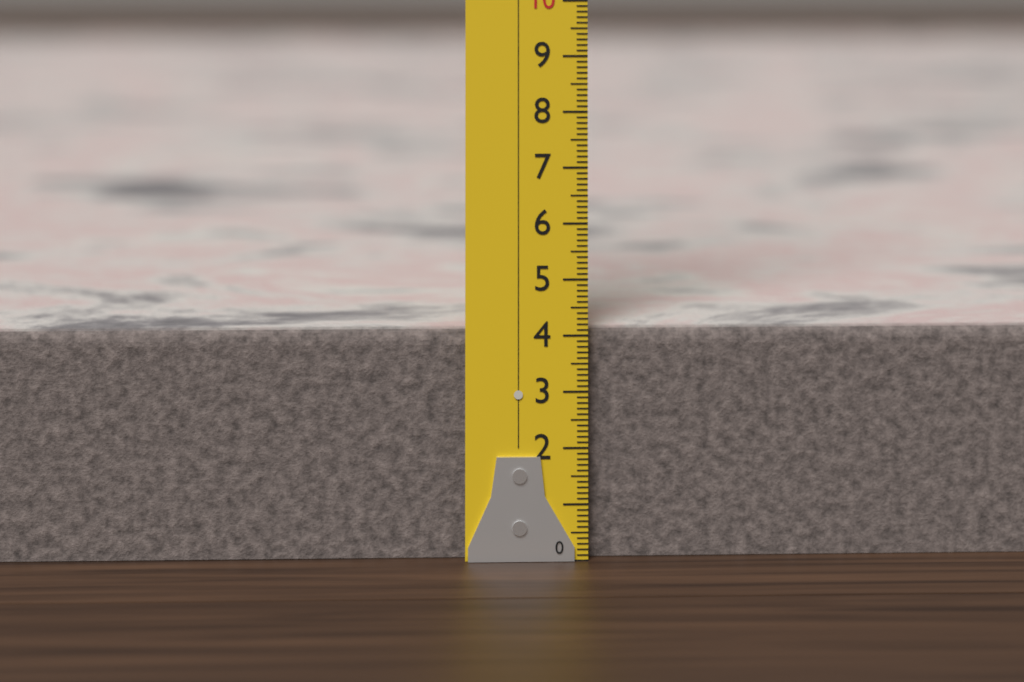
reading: 4.1 (no unit)
